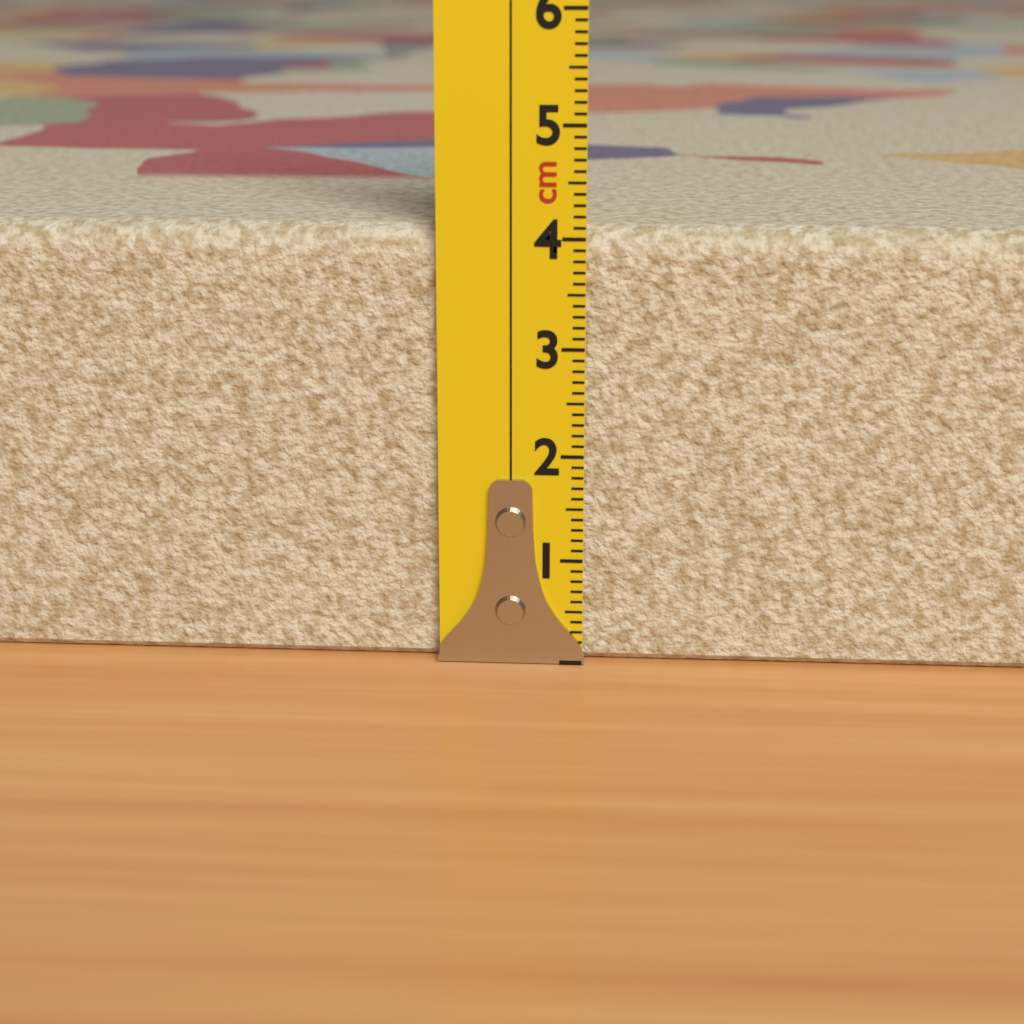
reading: 4.1 cm
